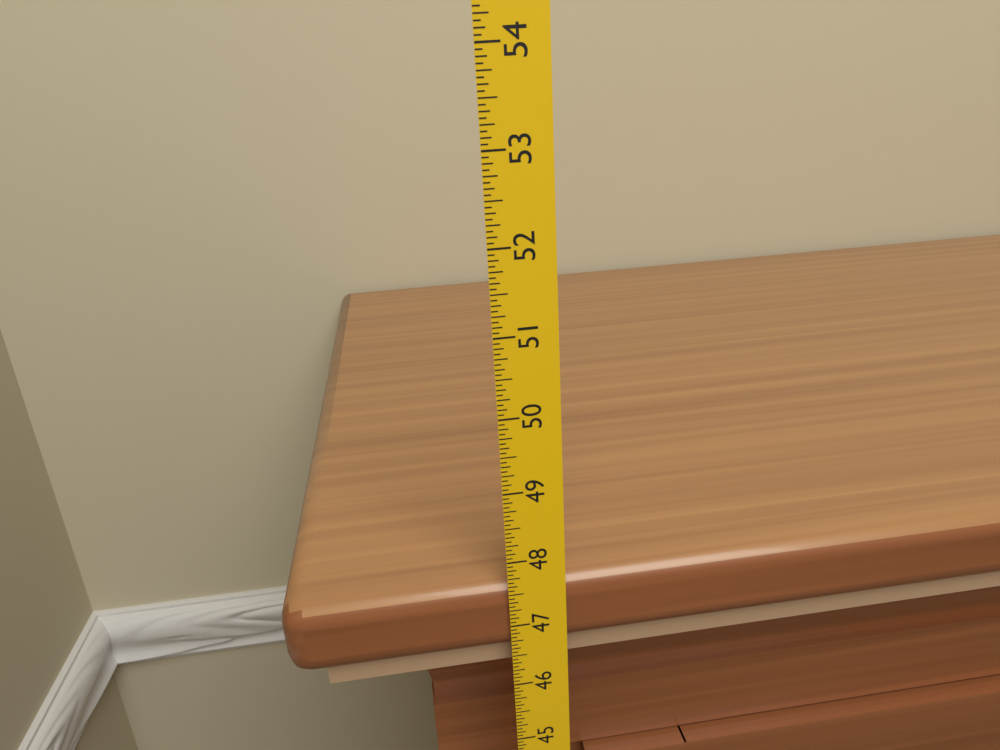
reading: 47.6250 in
